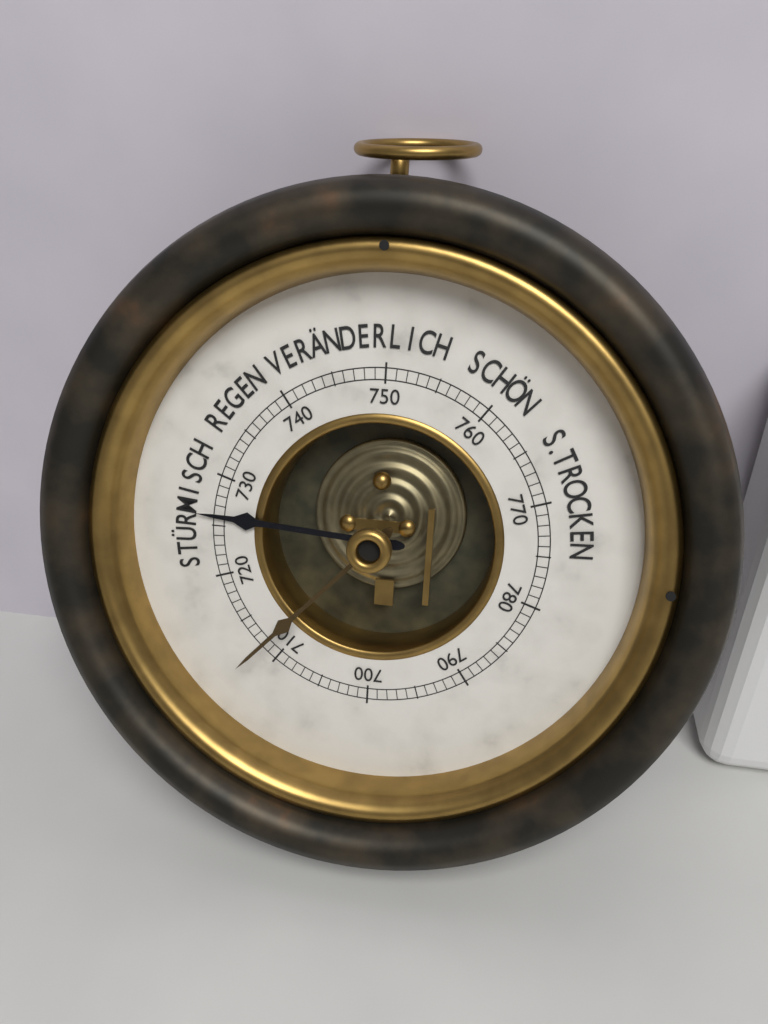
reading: 726 mmHg
